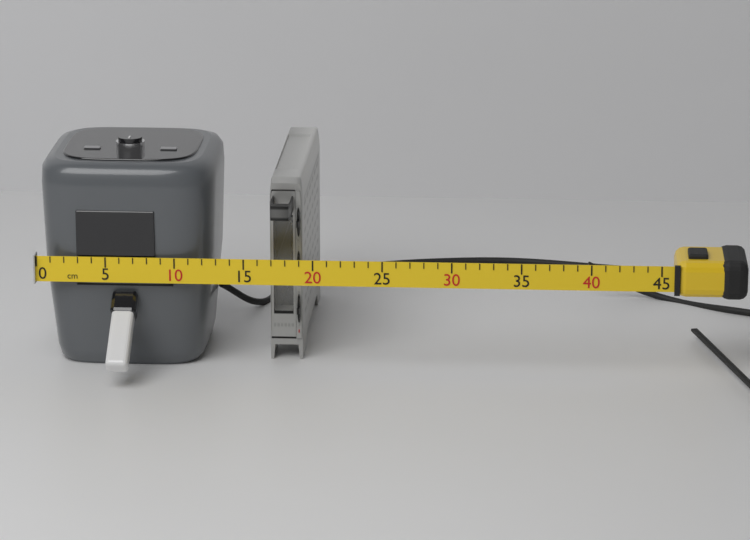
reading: 19 cm
